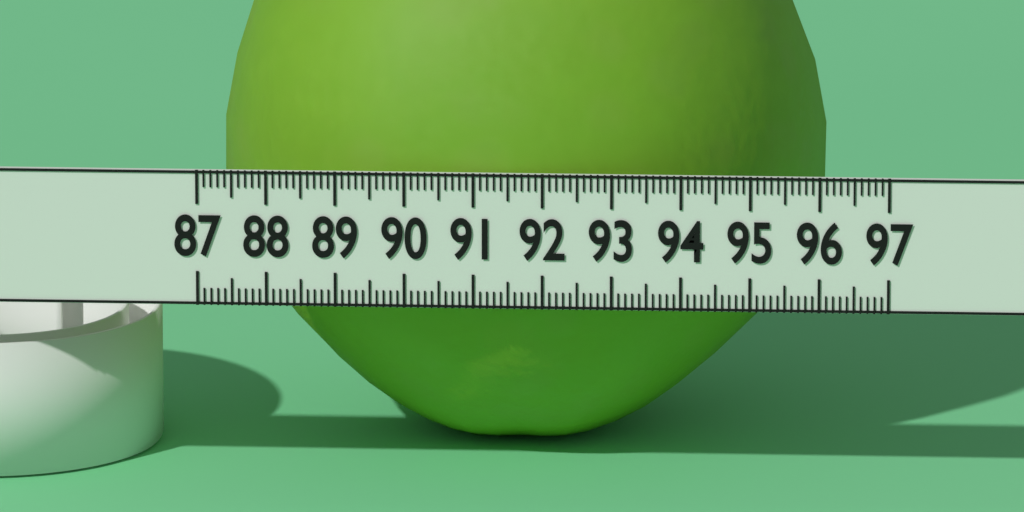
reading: 96.0 (no unit)
